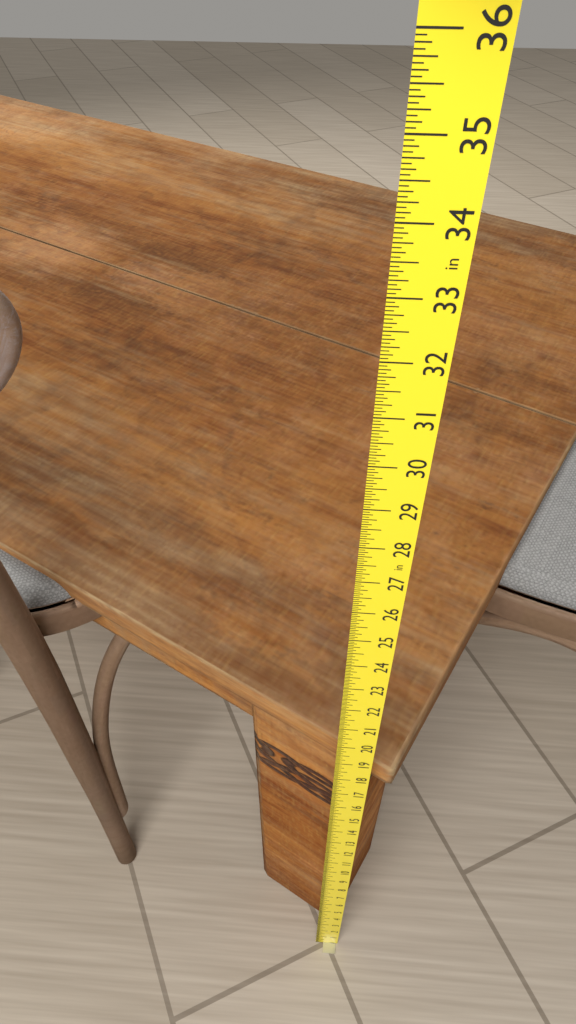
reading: 18.5000 in
